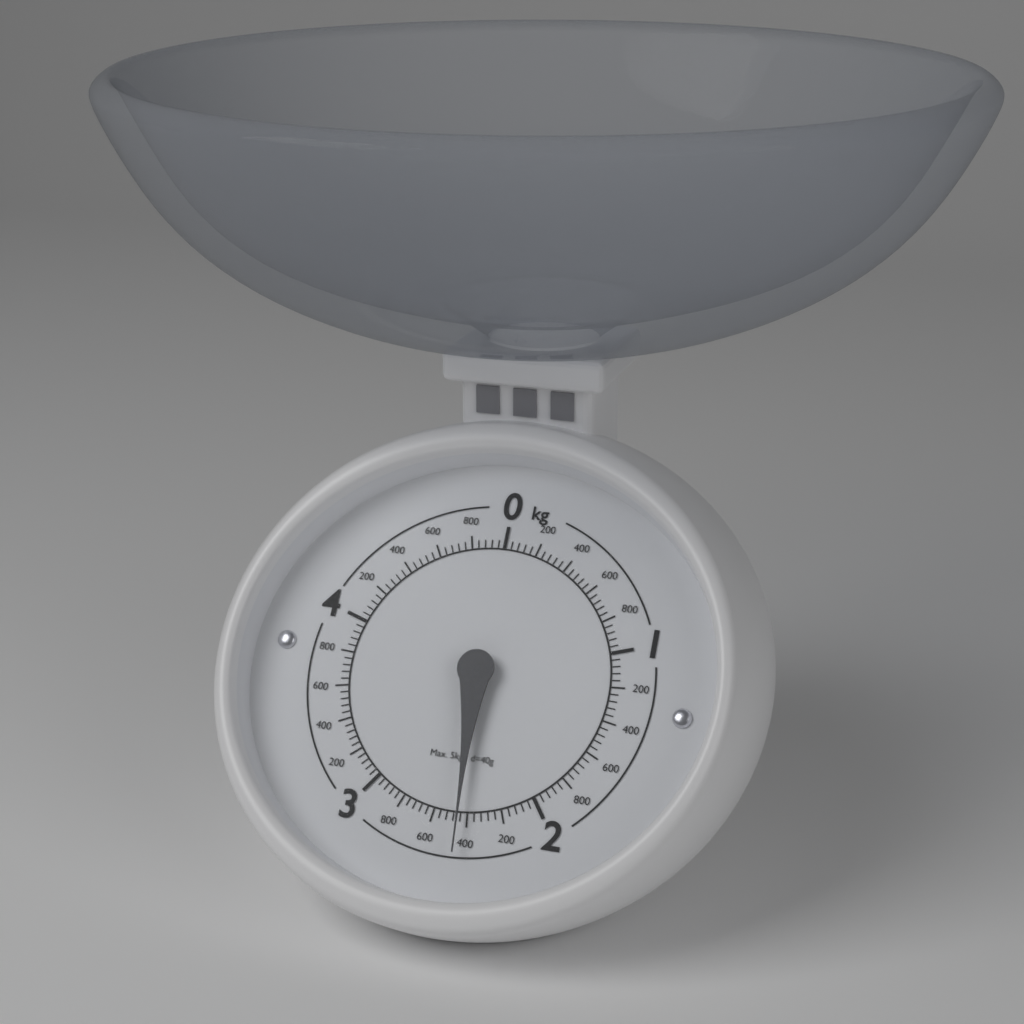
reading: 2.44 kg
